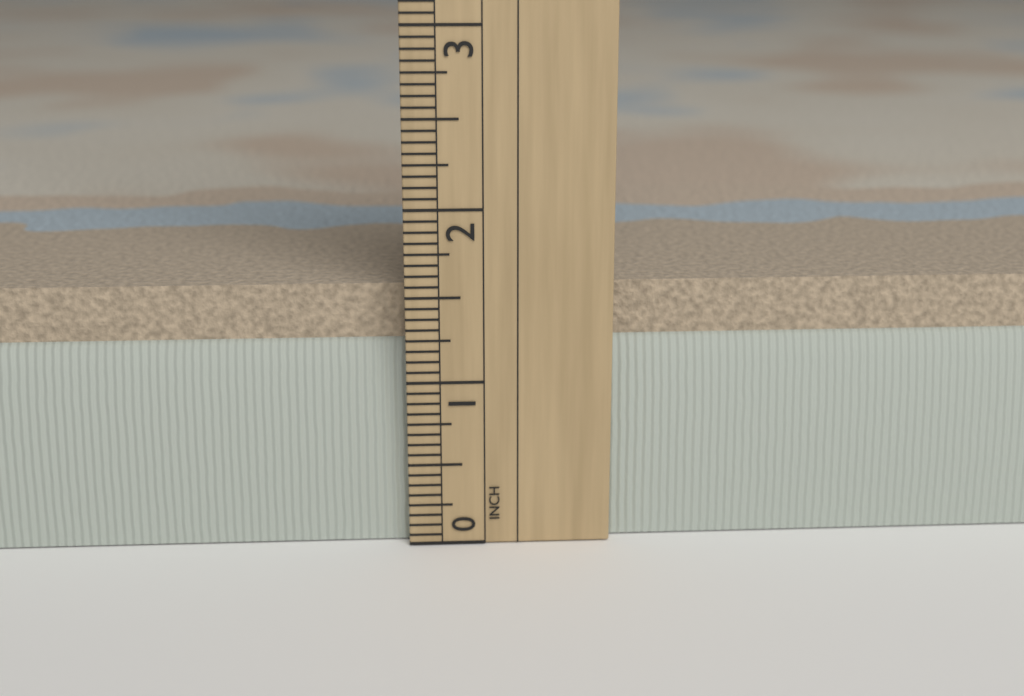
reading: 1.5625 in
